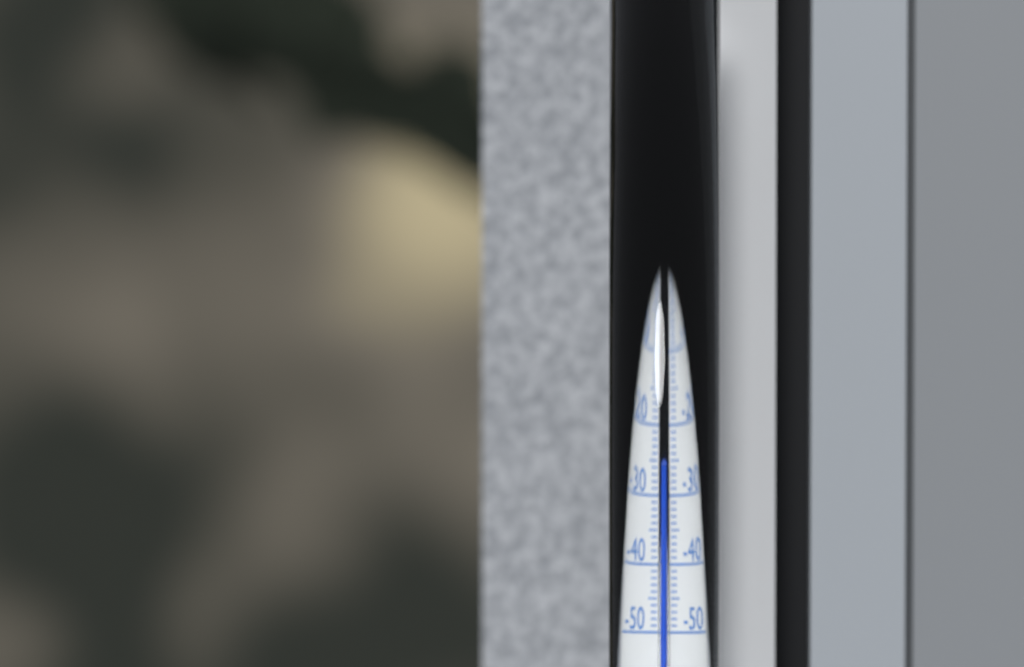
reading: -25 °C
